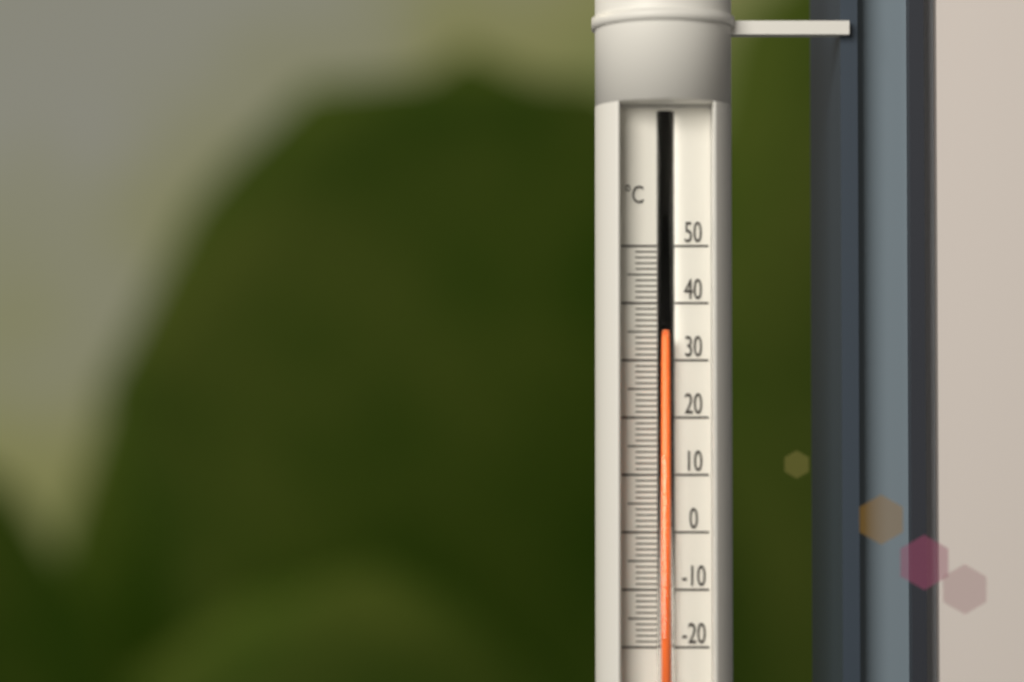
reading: 34 °C
